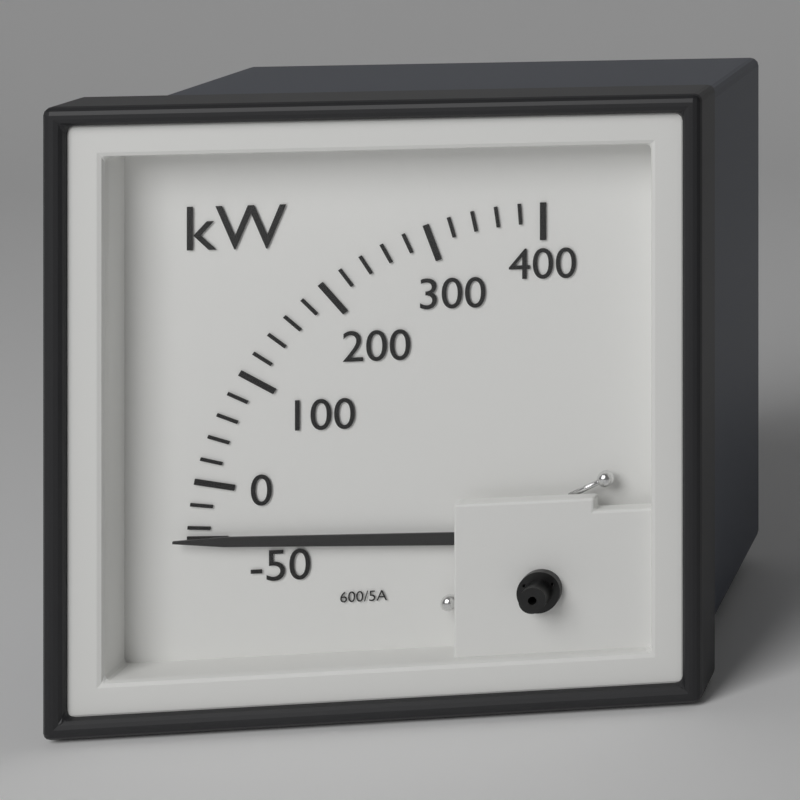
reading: -50 kW
